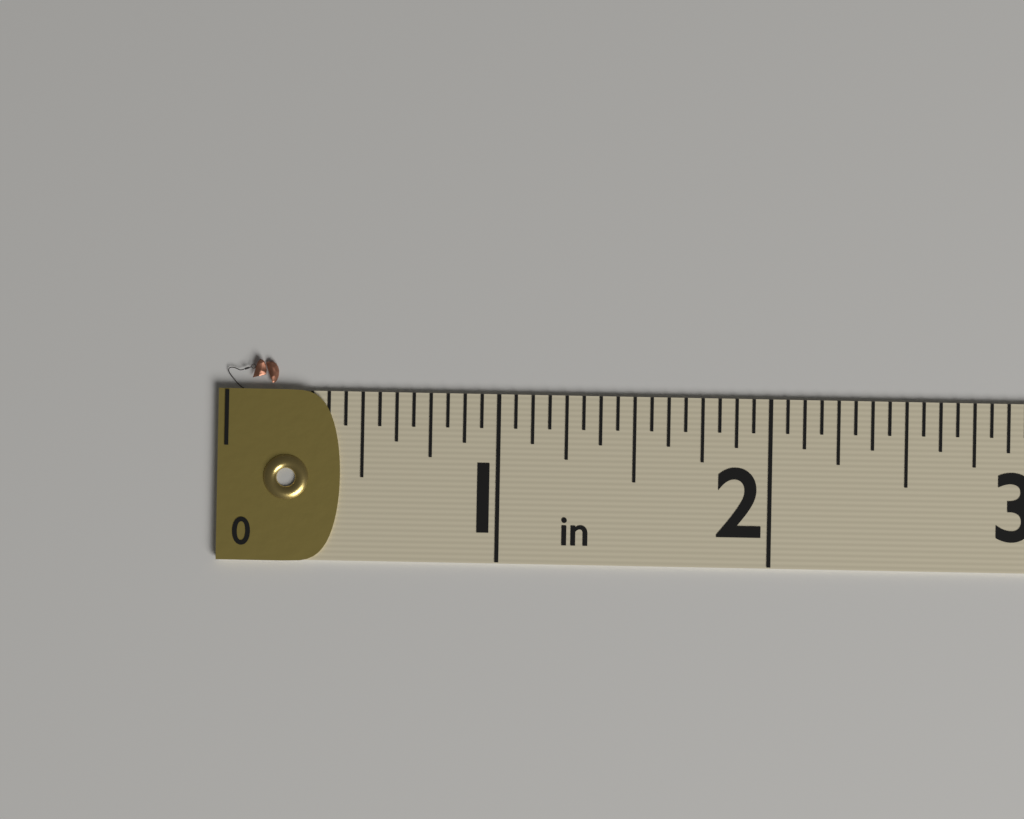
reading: 0.1875 in
